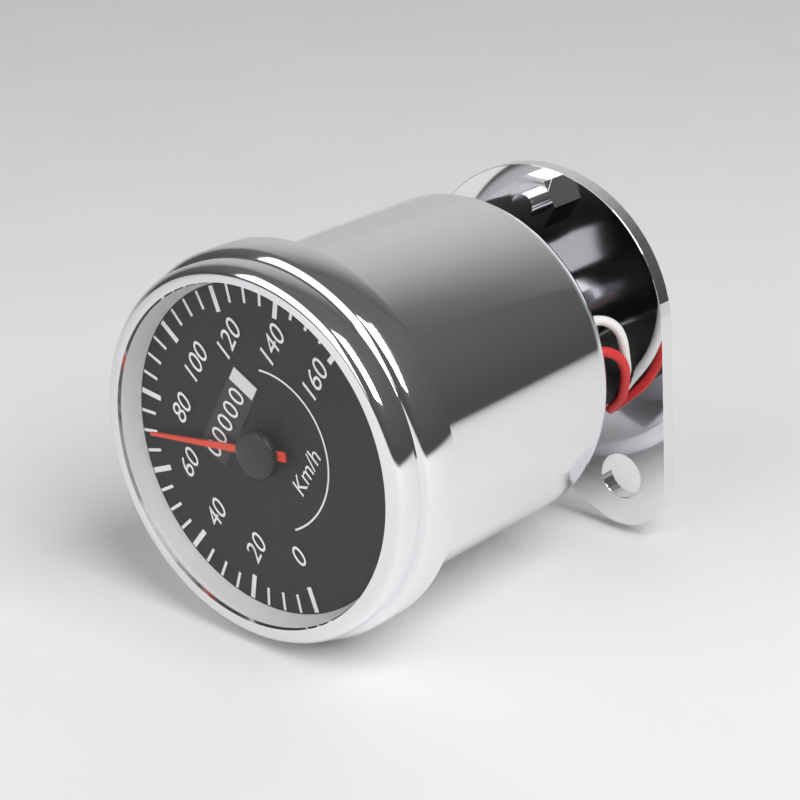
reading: 70 km/h
